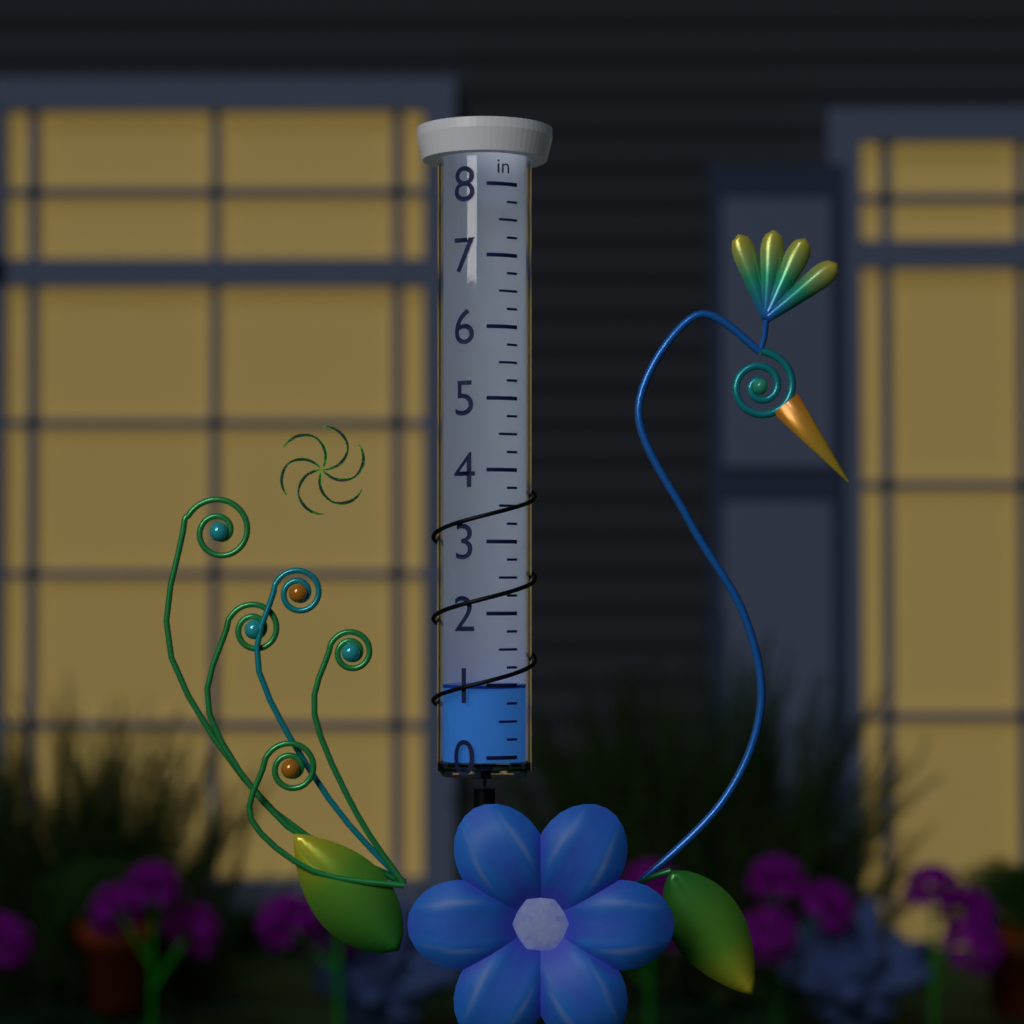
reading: 1.00 in
